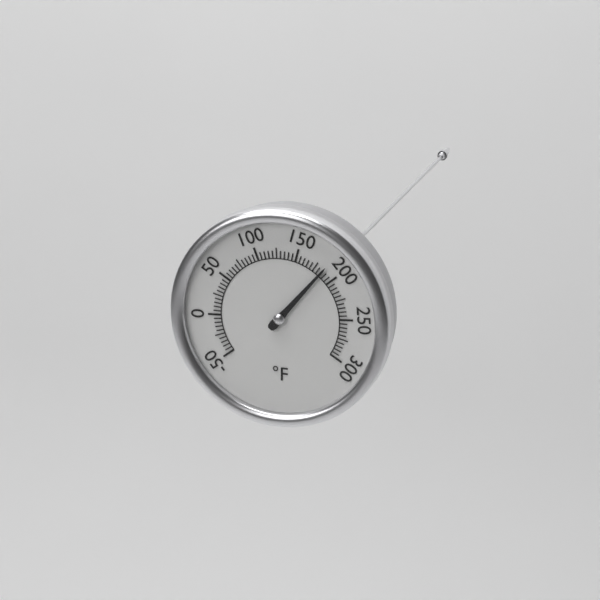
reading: 185 °F
